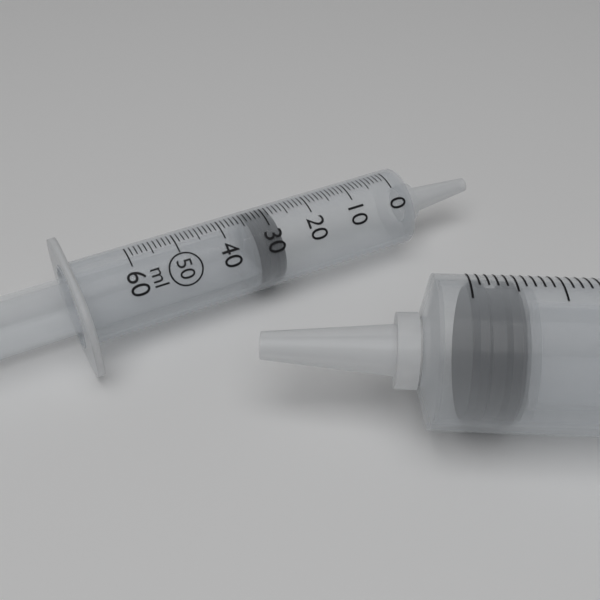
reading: 28 ml
